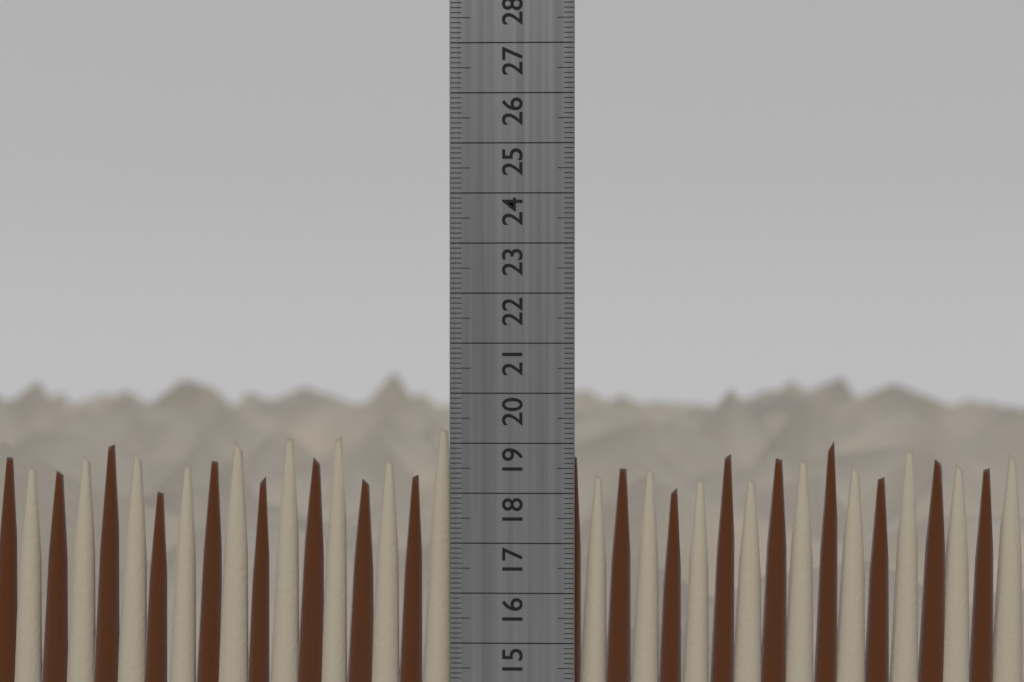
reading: 19.4 cm
